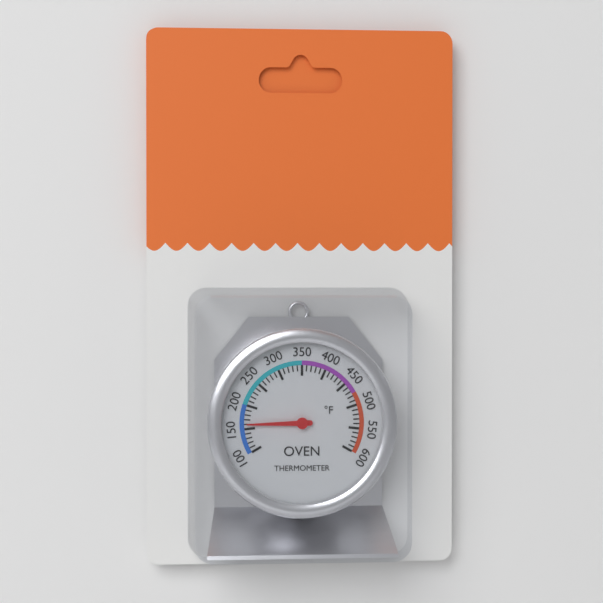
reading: 160 °F
